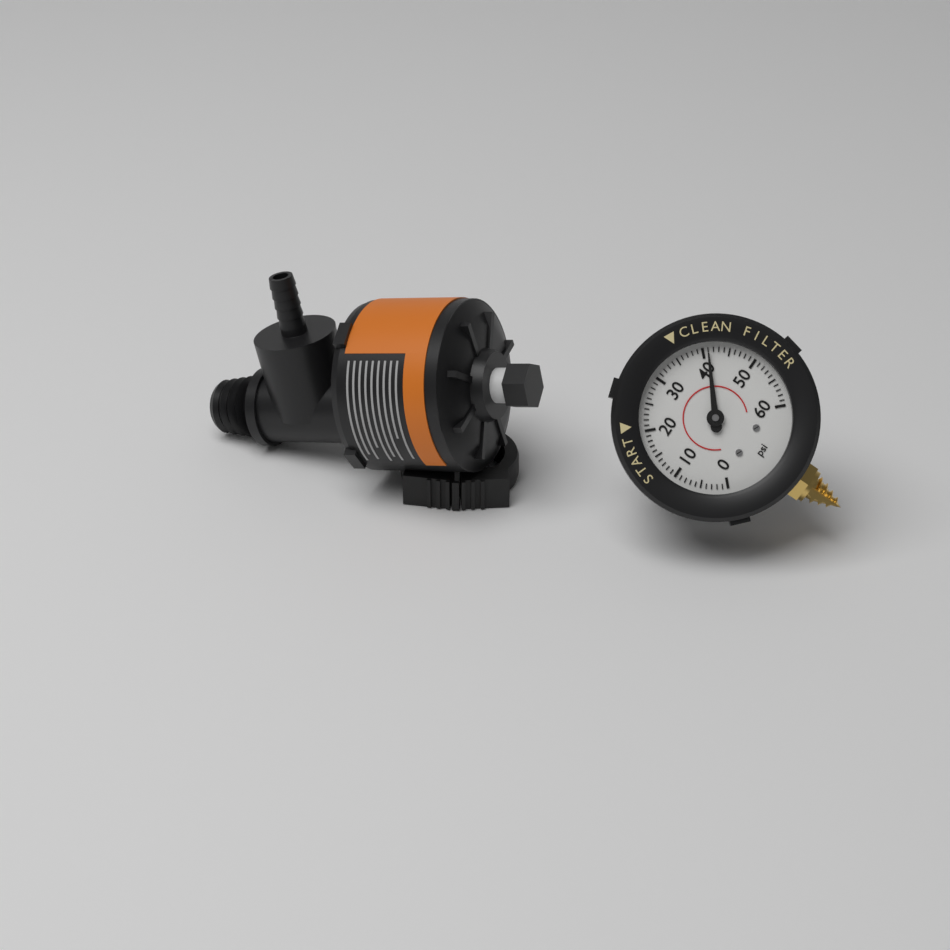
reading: 41 psi
